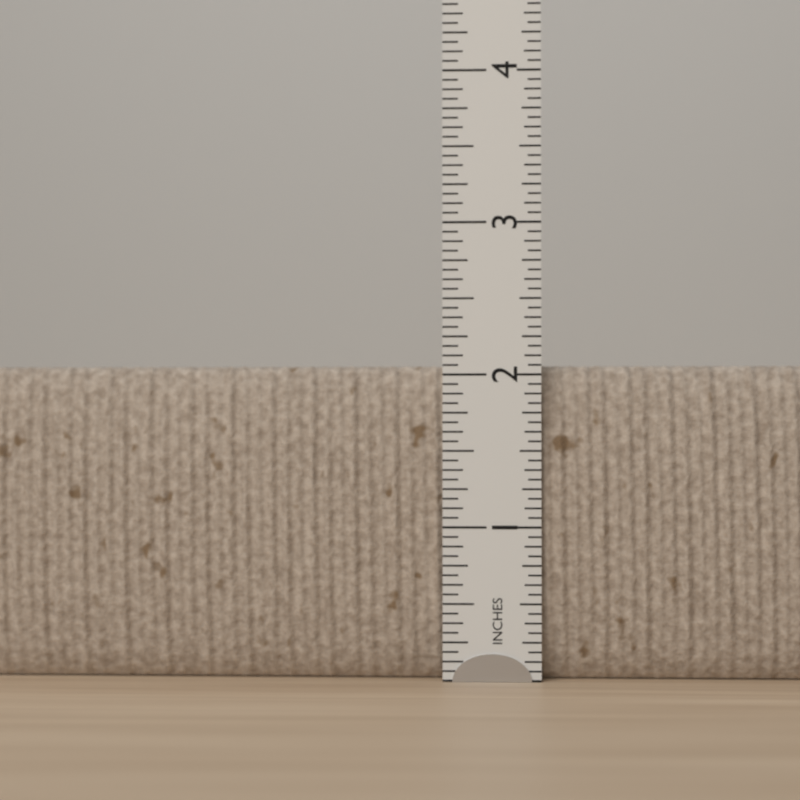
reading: 2.0625 in
